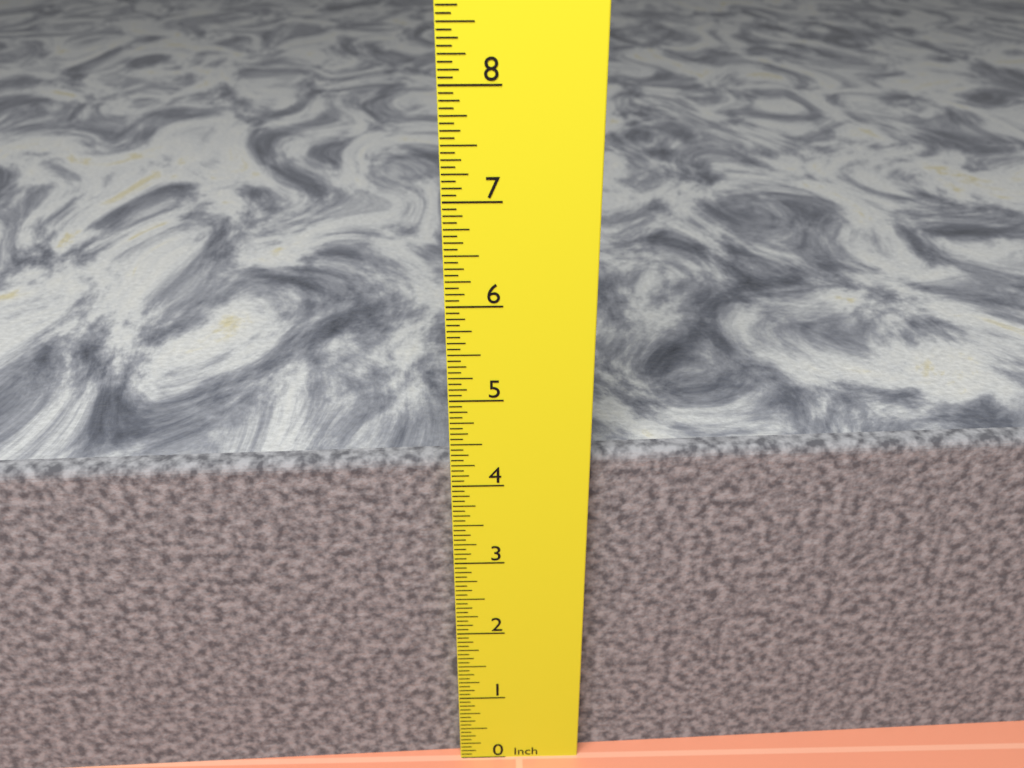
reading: 4.2500 in
